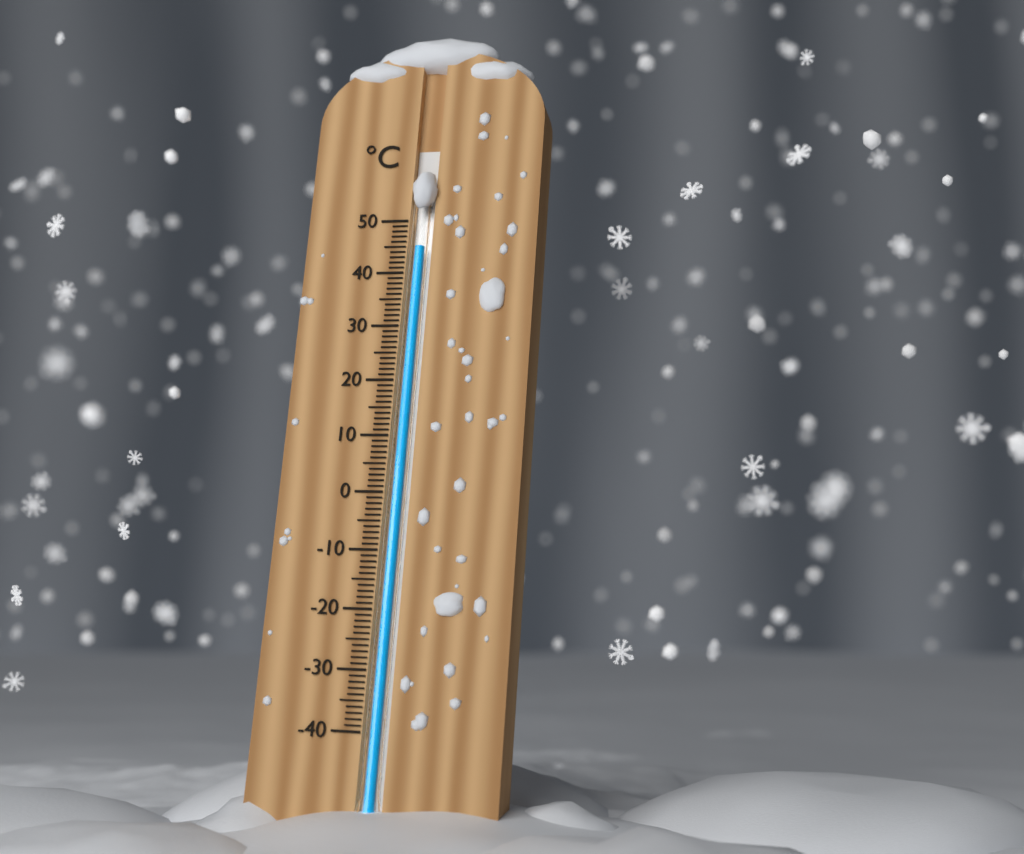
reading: 45 °C
